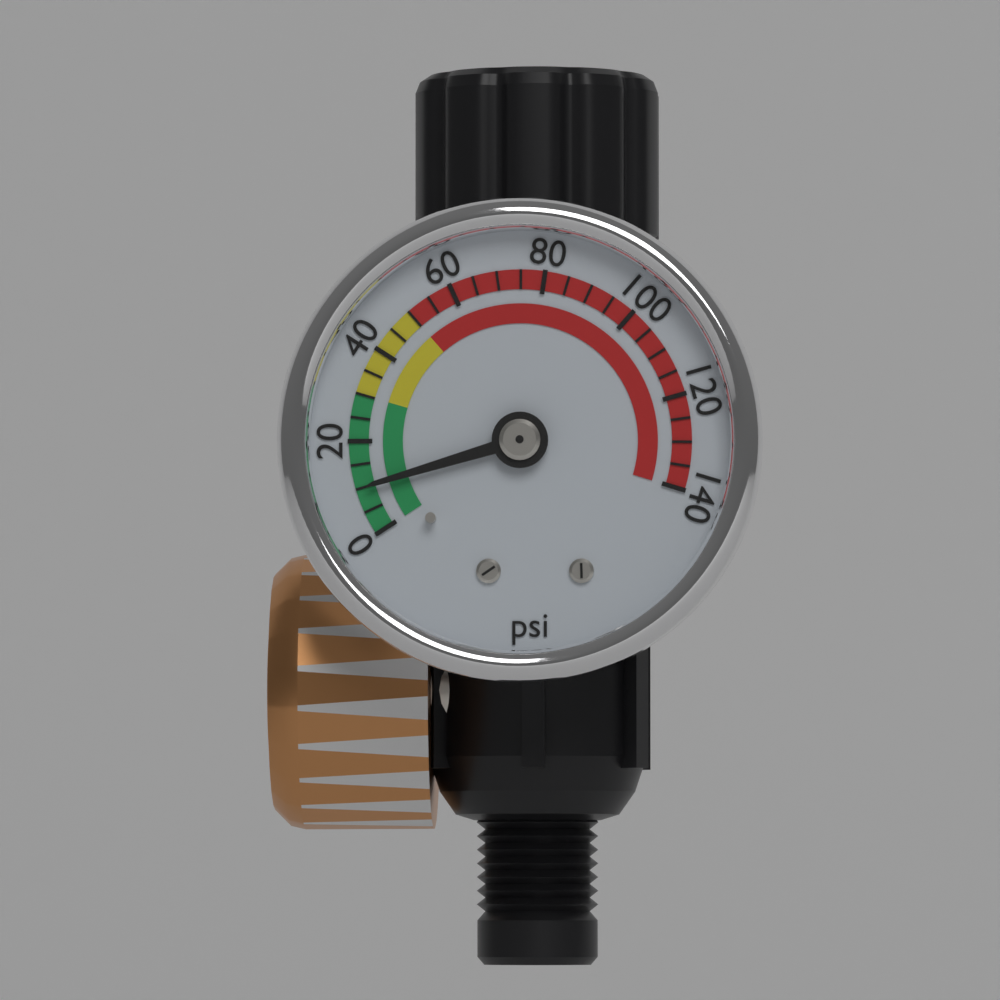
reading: 10 psi
